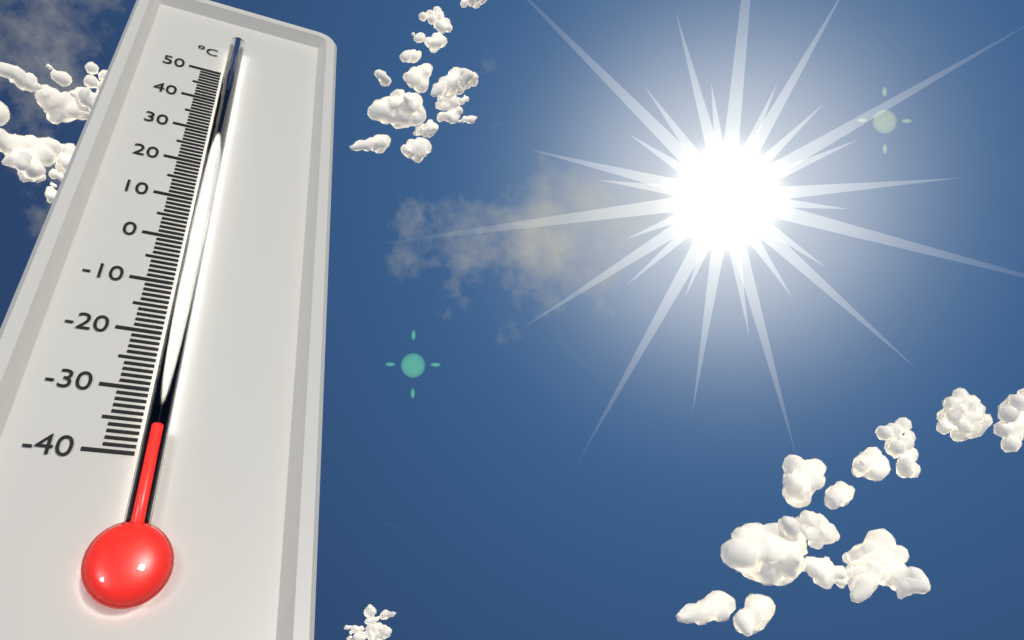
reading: -37 °C
